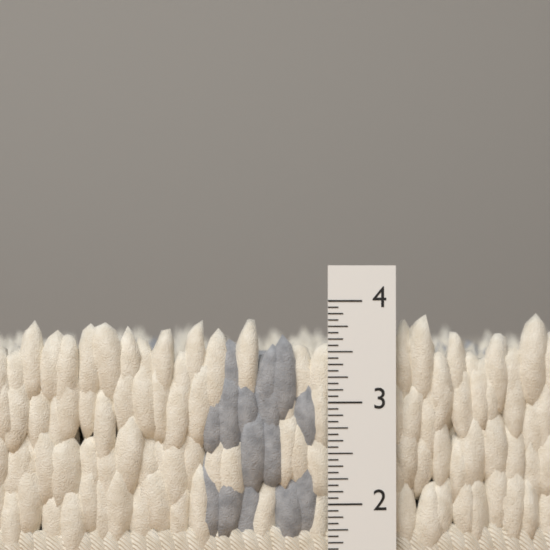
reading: 3.8750 in
